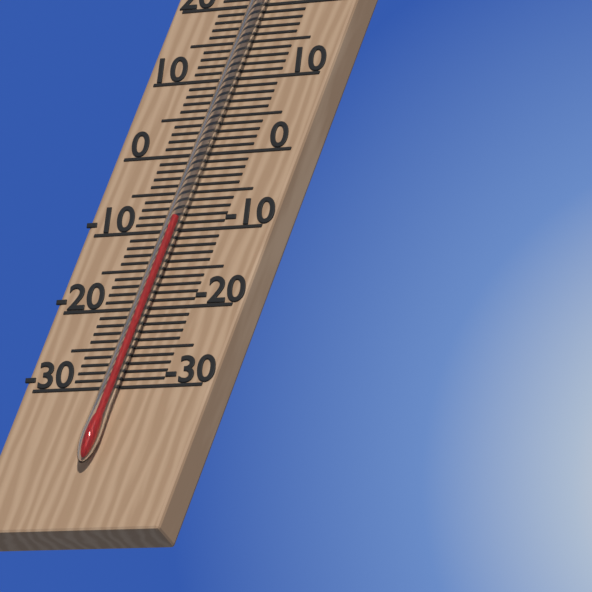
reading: -9 °C
